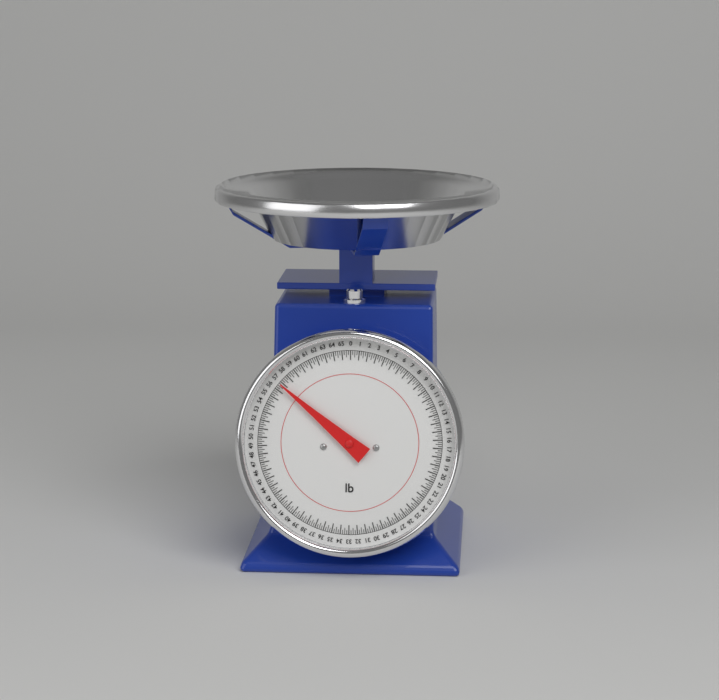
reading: 56.75 lb
